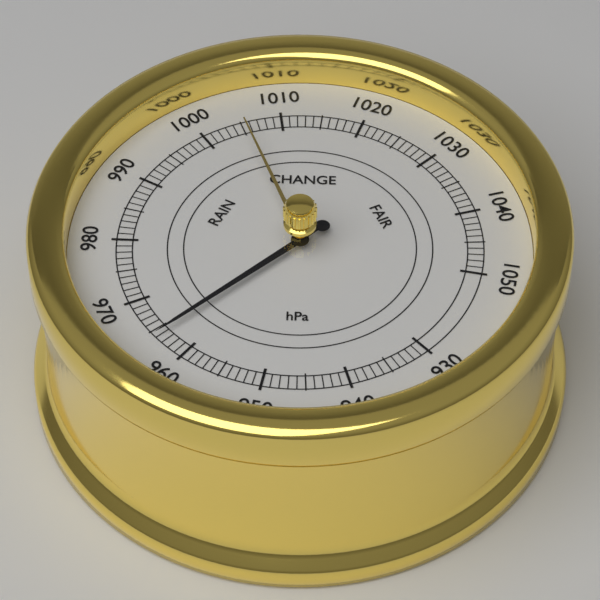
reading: 964 hPa
